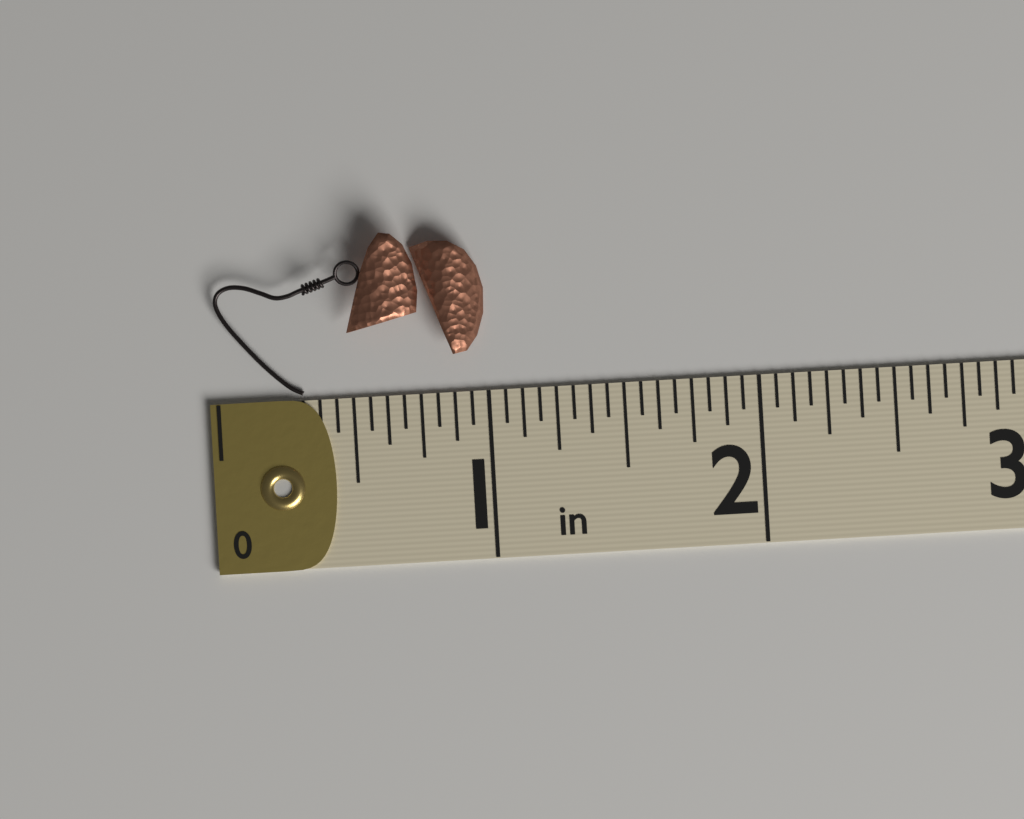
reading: 1.0000 in
